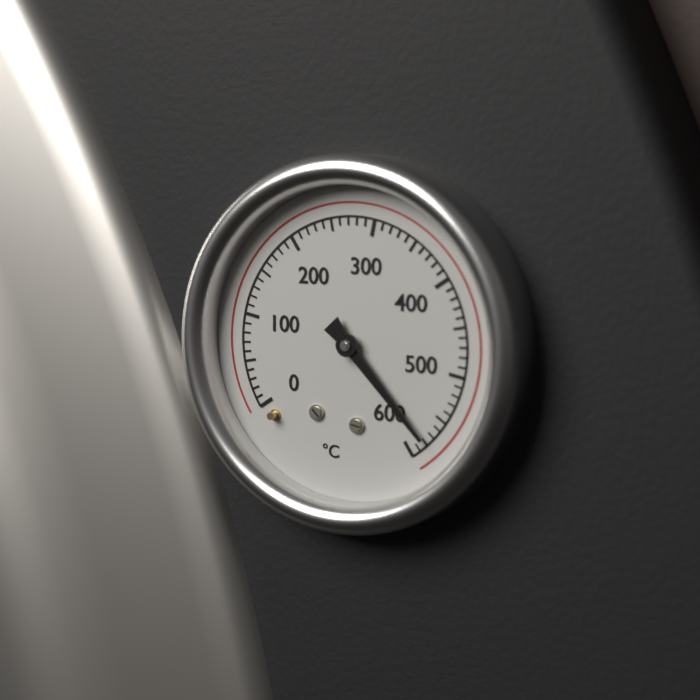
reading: 580 °C
